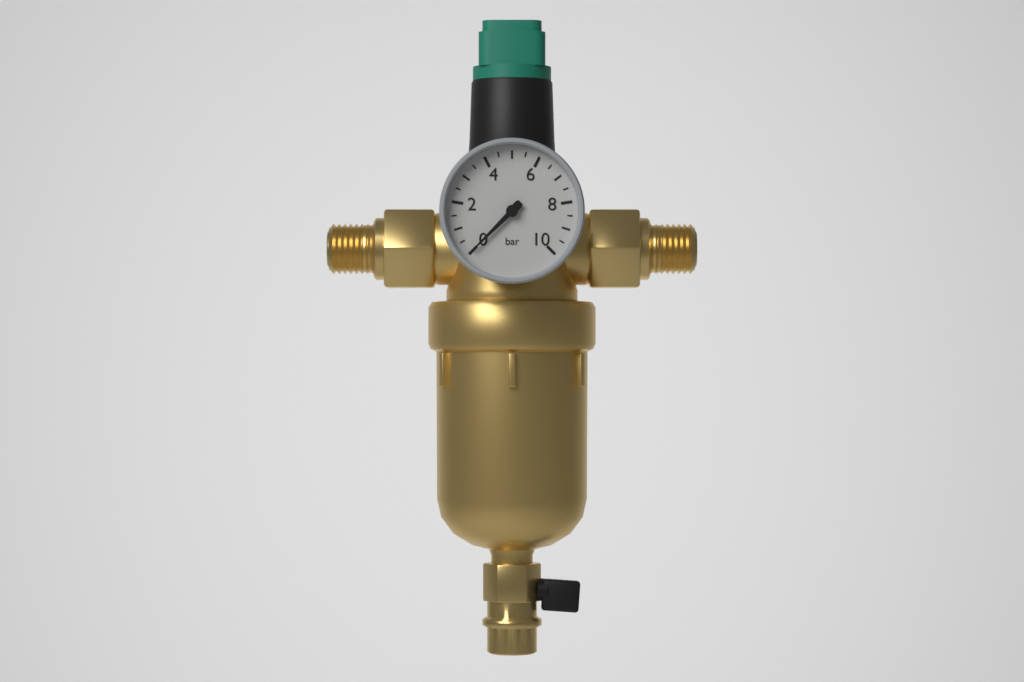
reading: 0.0 bar
